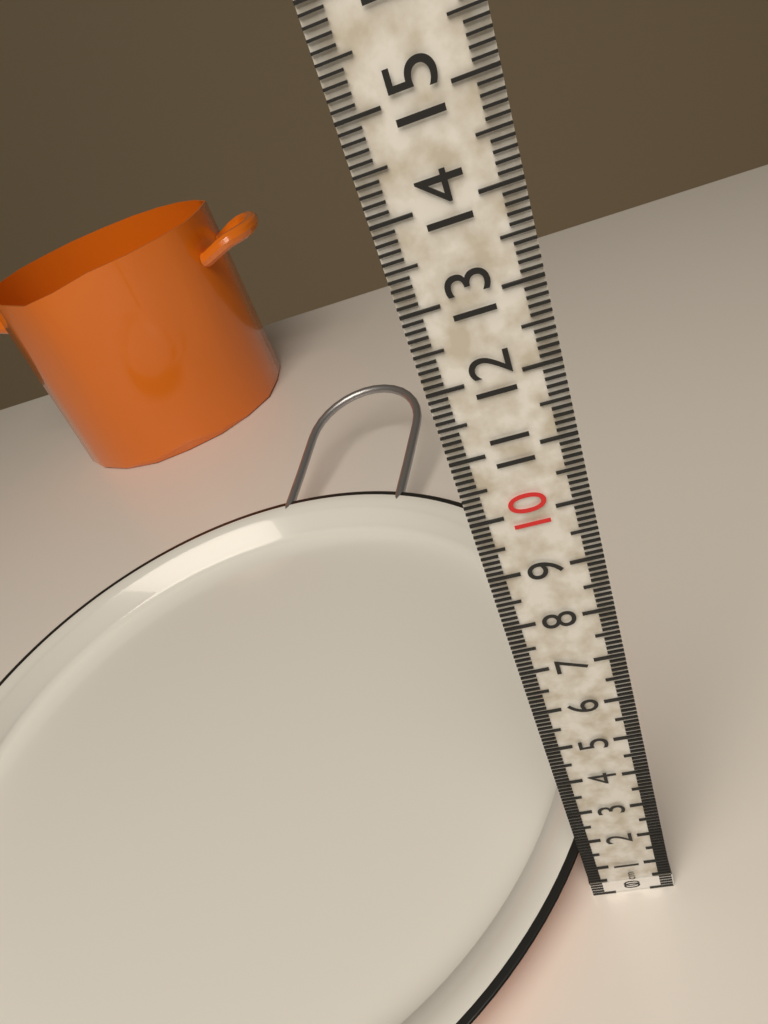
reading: 1.1 cm
